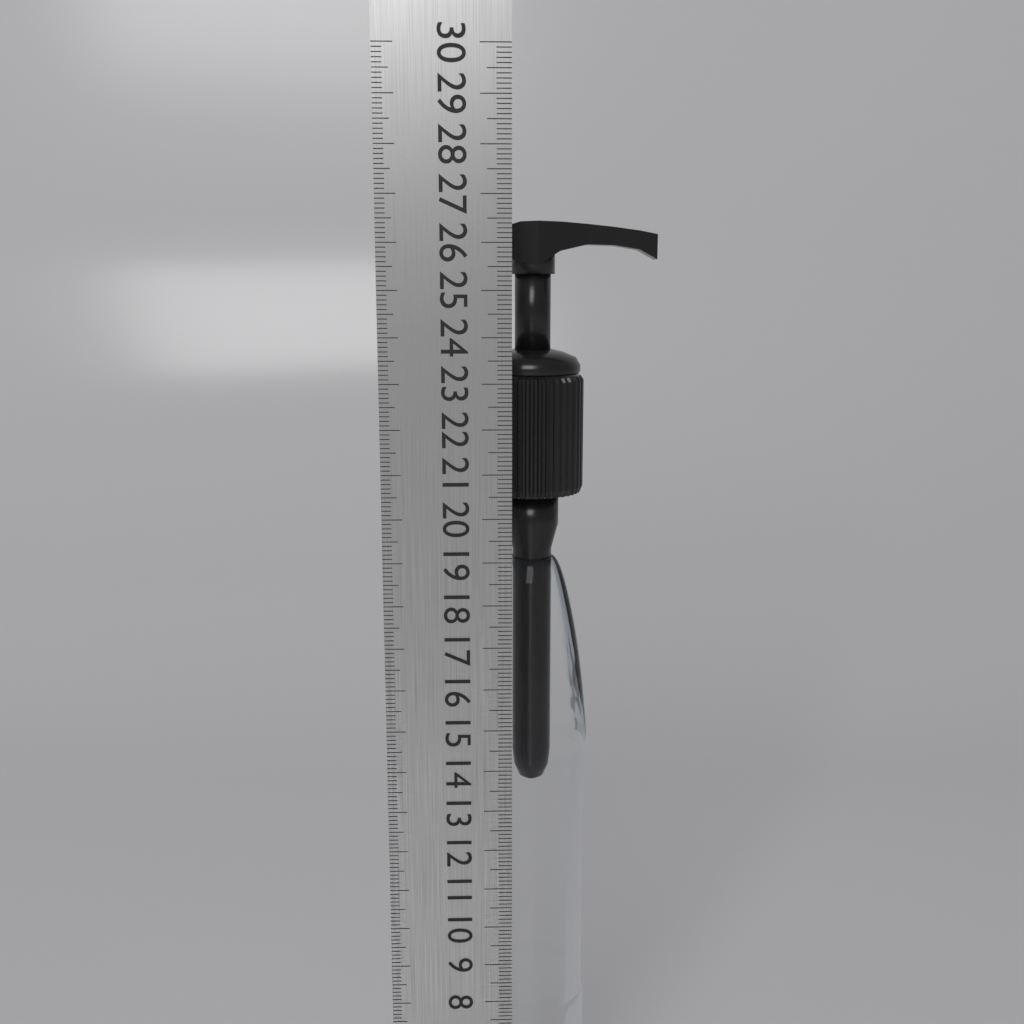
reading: 26.5 cm
